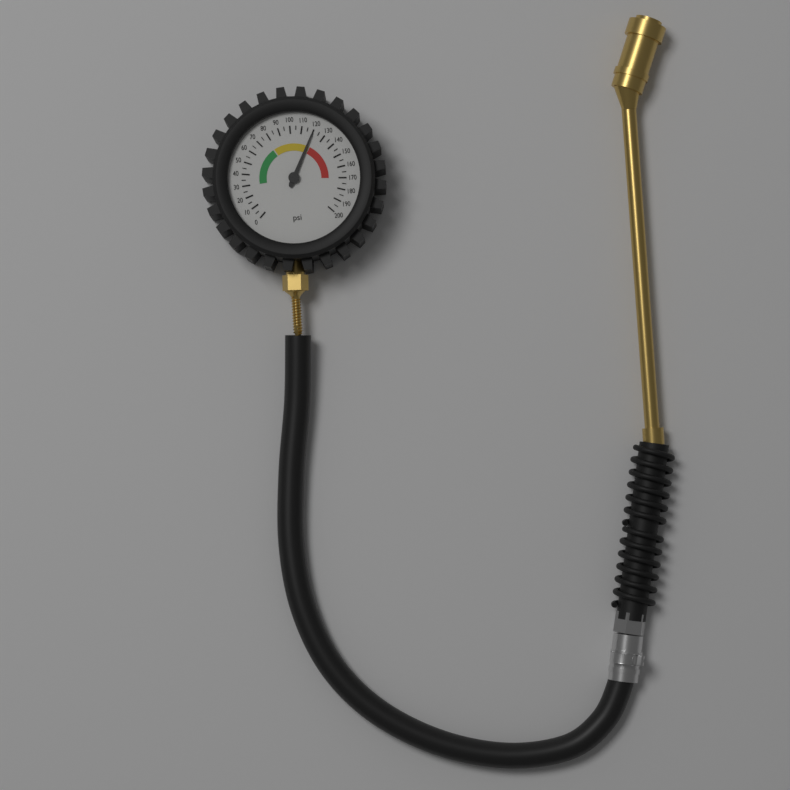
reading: 120 psi
